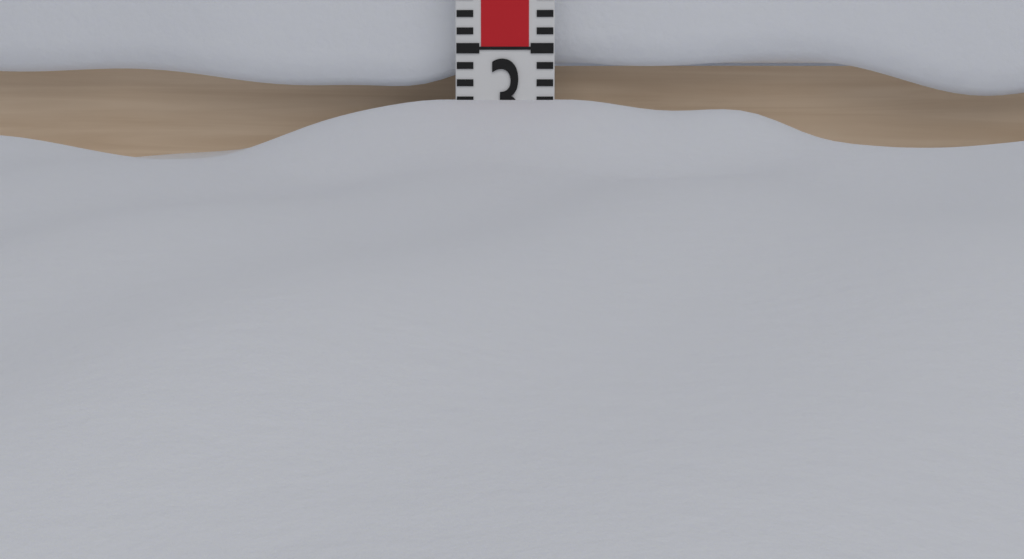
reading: 2.7 (no unit)
